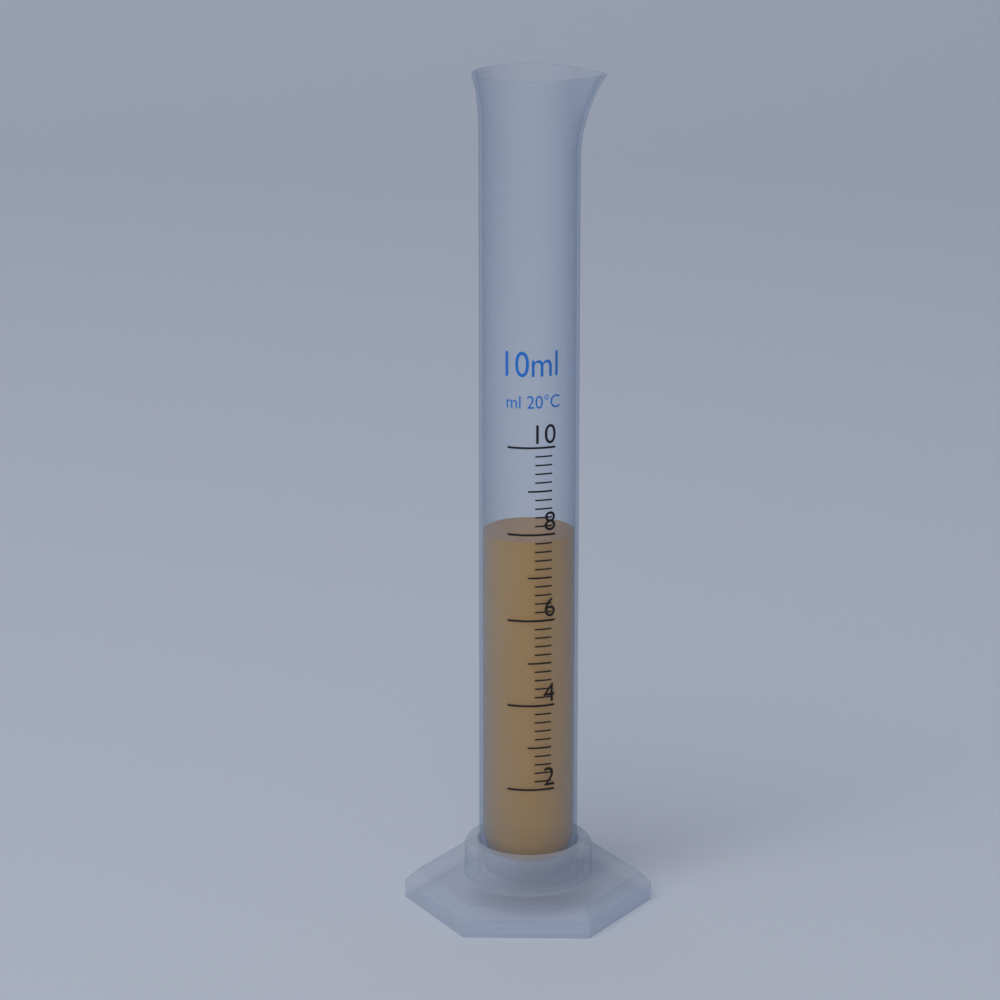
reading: 7.8 ml
